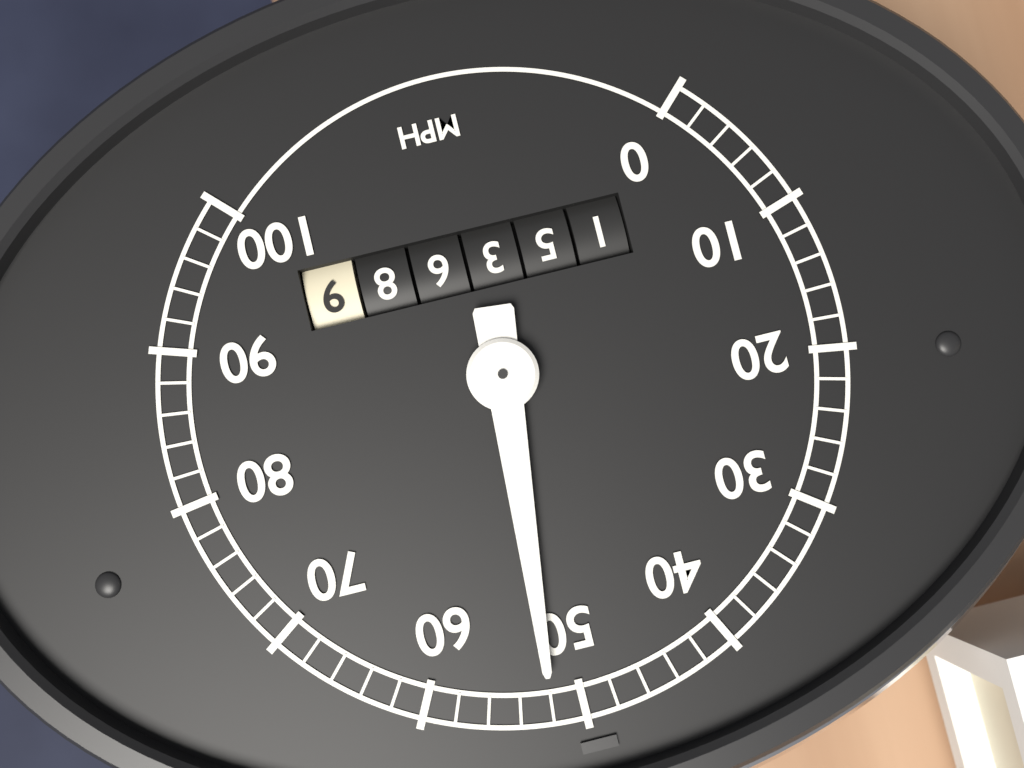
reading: 52 mph
